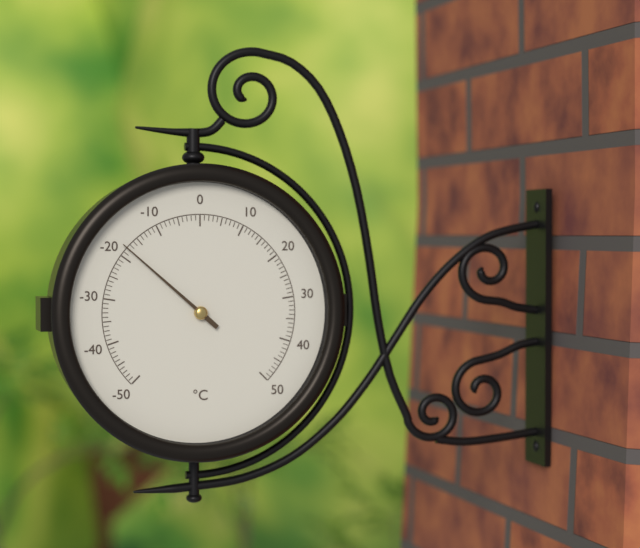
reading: -18 °C
